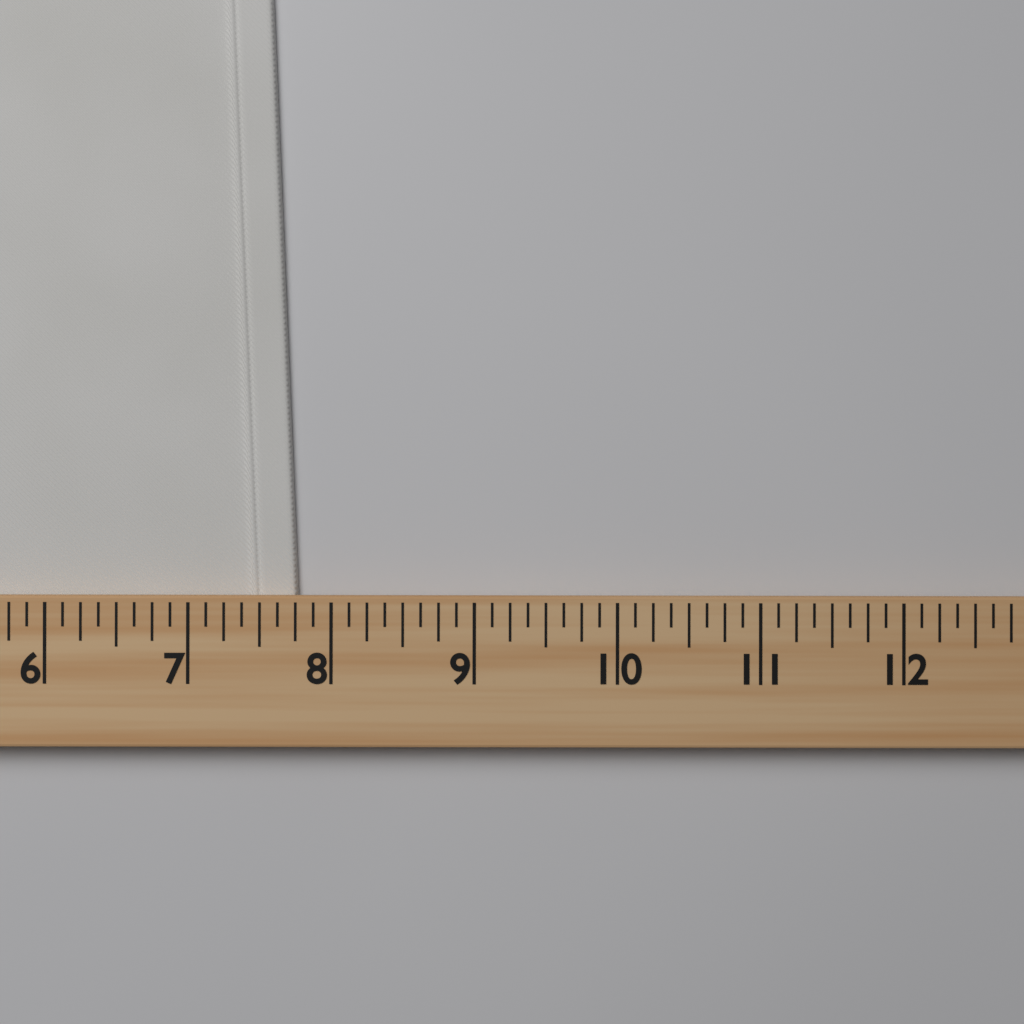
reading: 7.750 (no unit)
